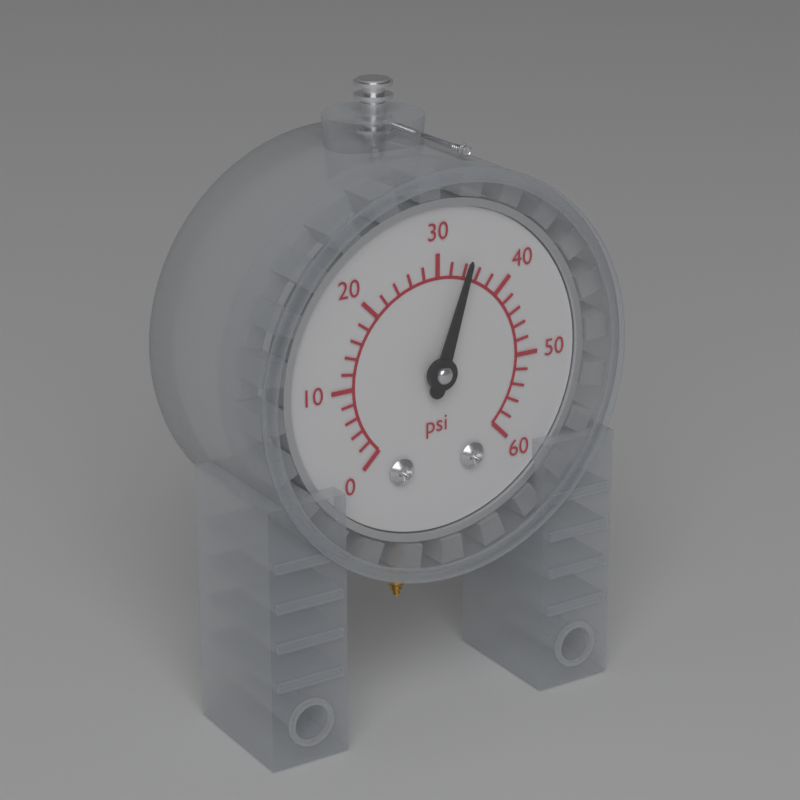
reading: 34 psi
